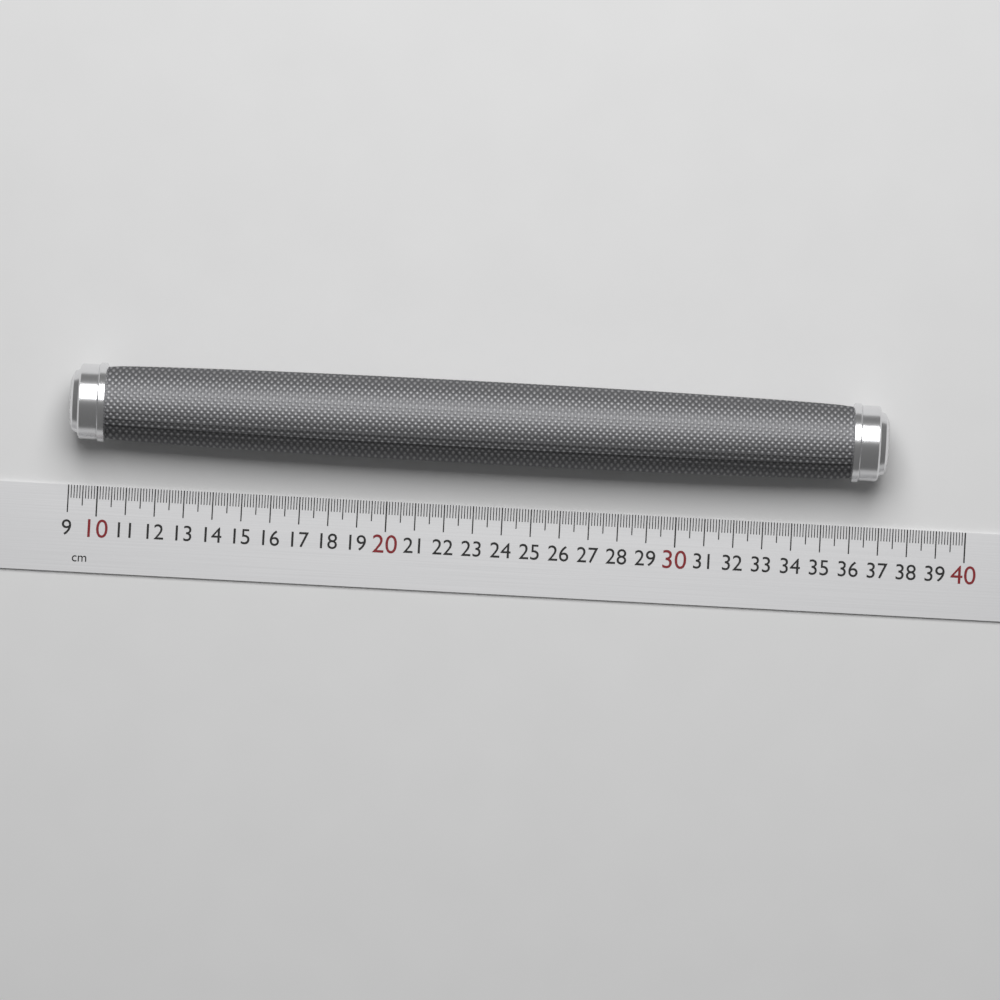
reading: 37.1 cm
